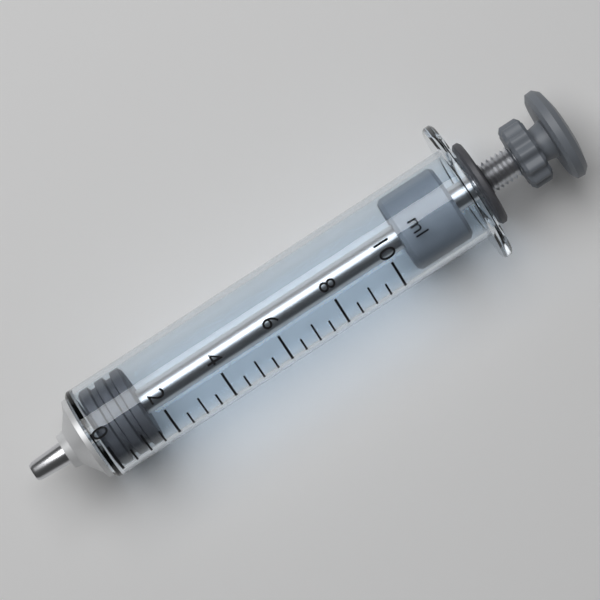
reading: 0.0 ml
